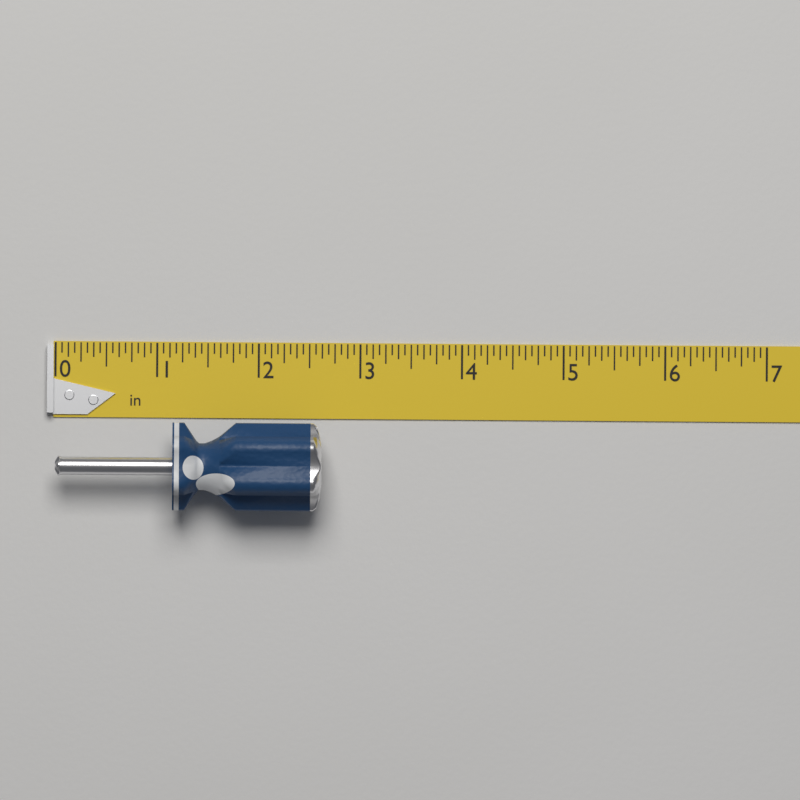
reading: 2.6250 in
